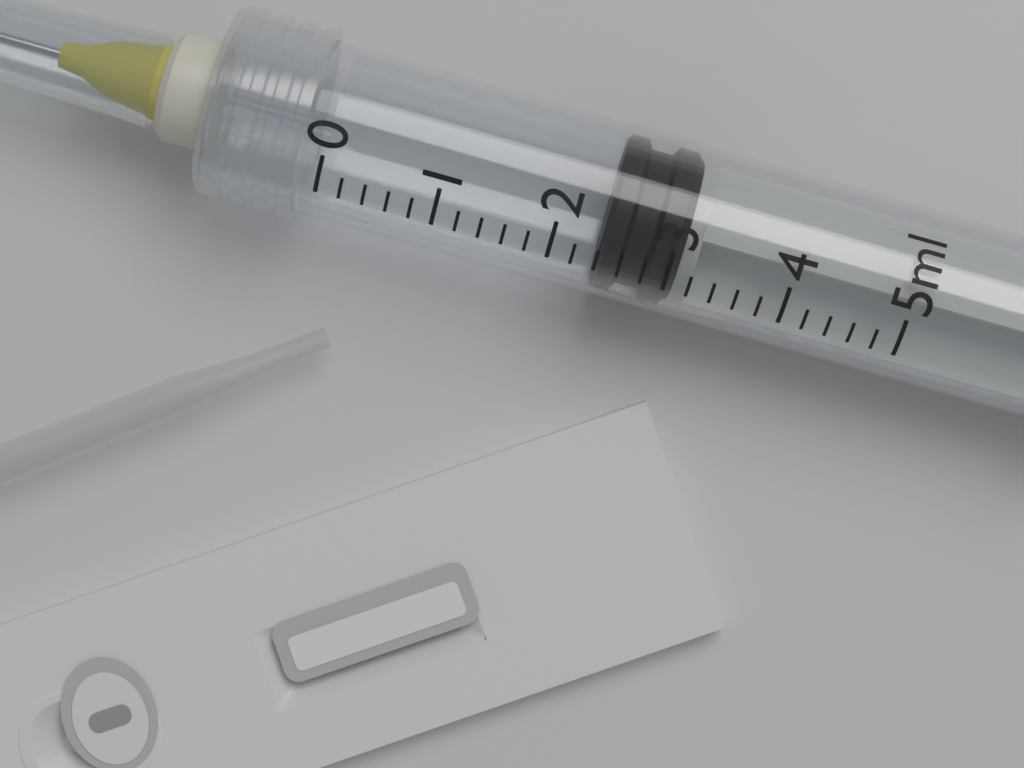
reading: 2.4 ml
